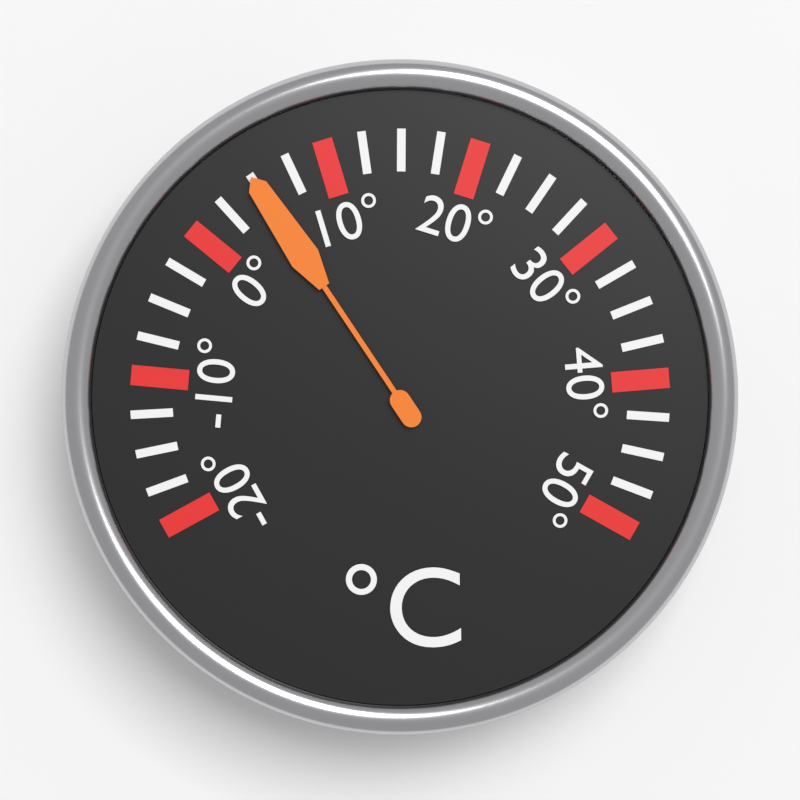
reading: 5.0 °C
